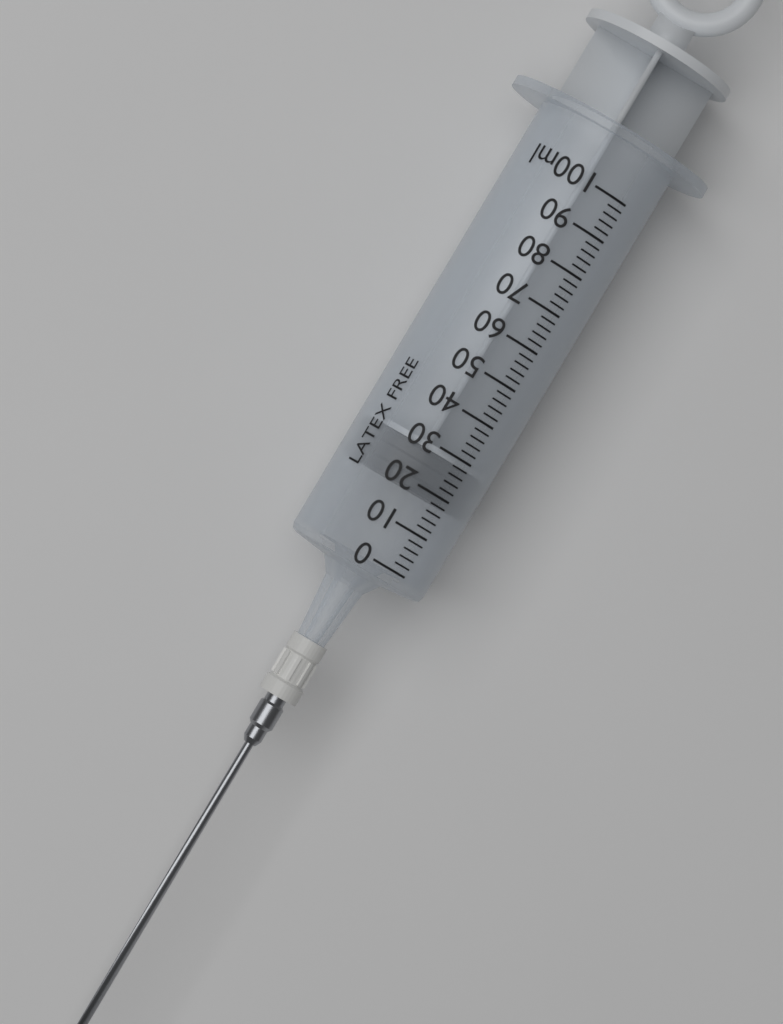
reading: 18 ml
